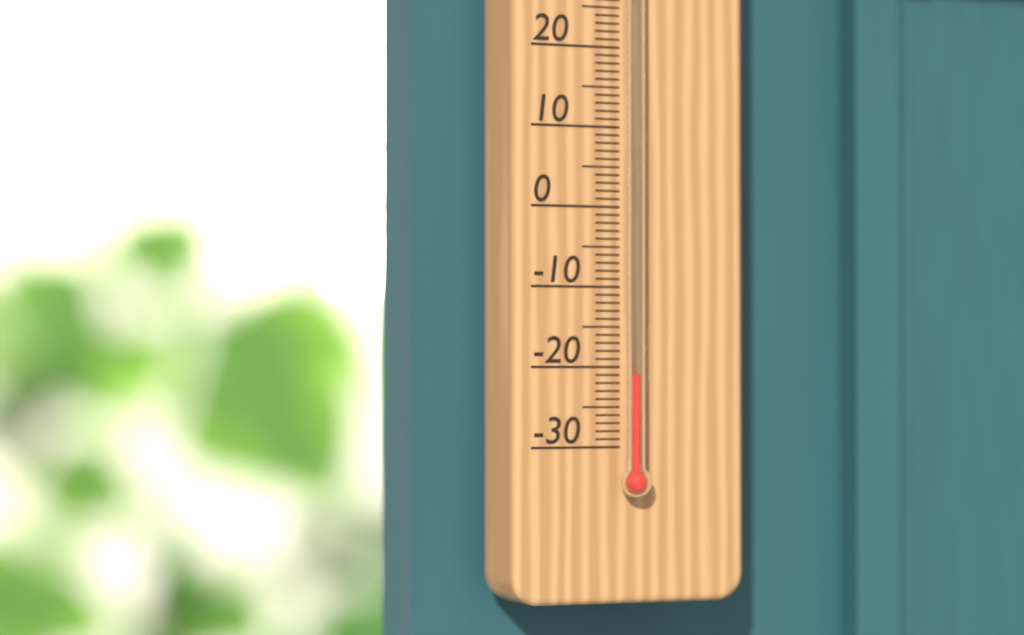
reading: -21 °C
